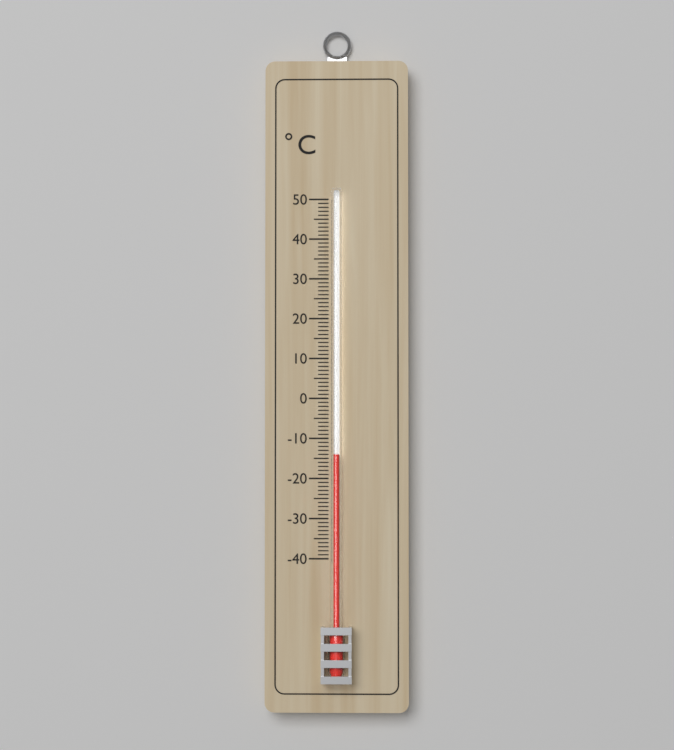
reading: -14 °C
